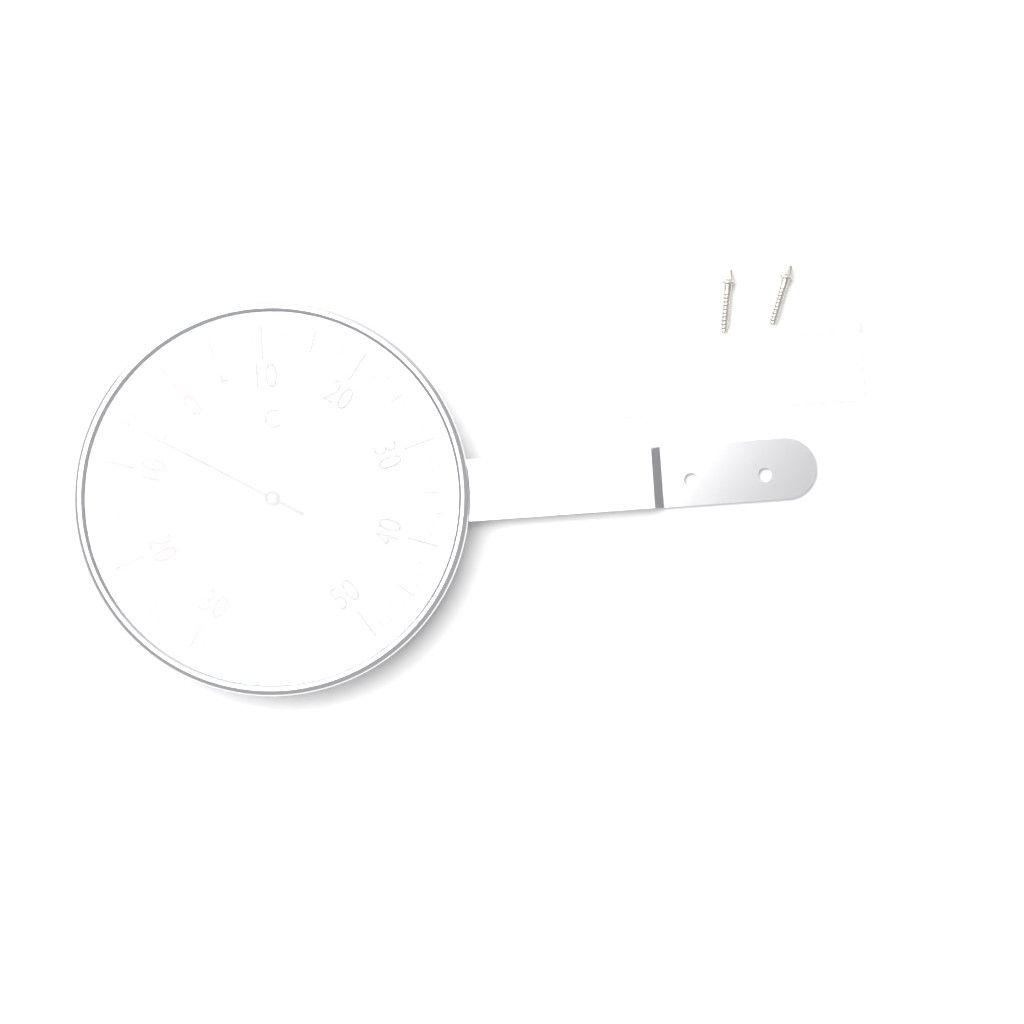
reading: -6 °C
